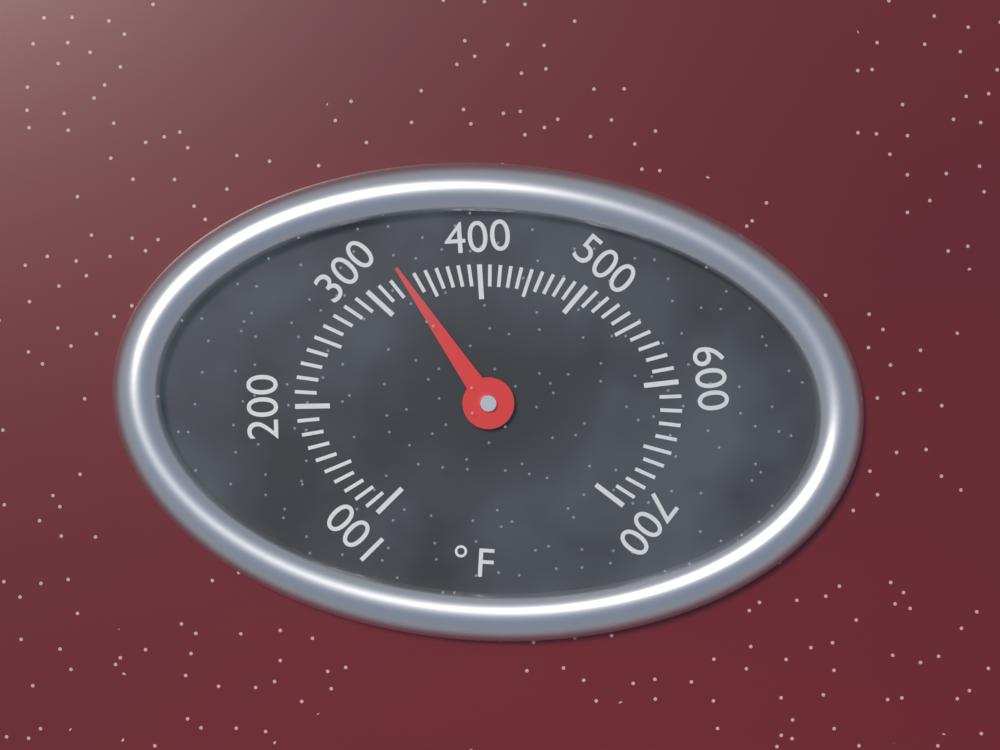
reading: 330 °F
